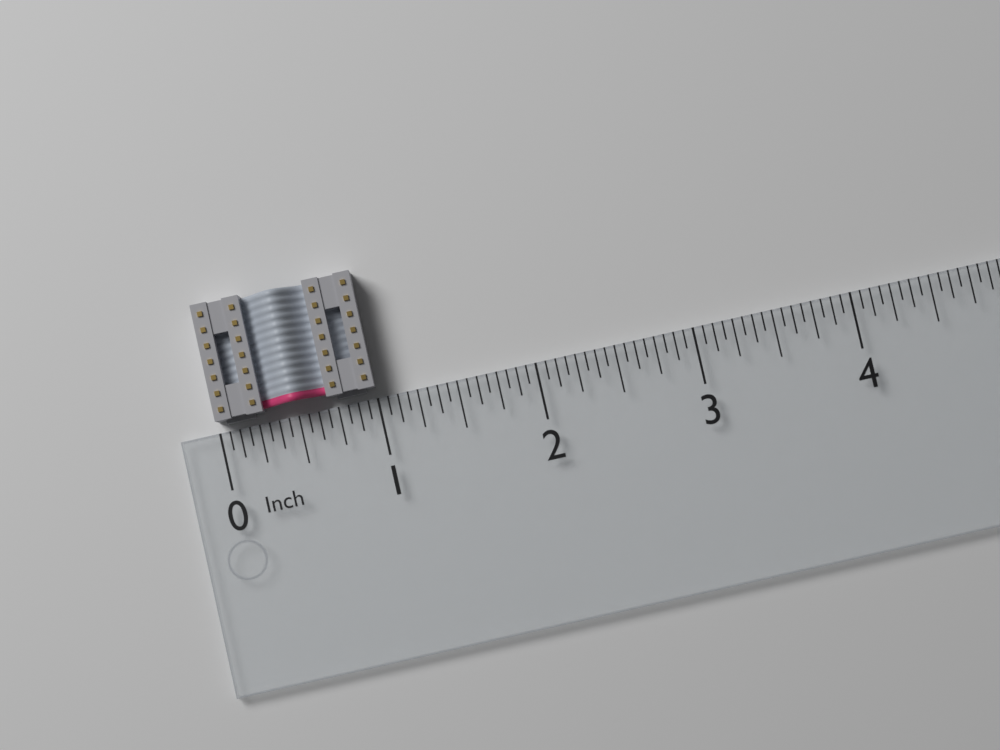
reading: 1.0000 in
